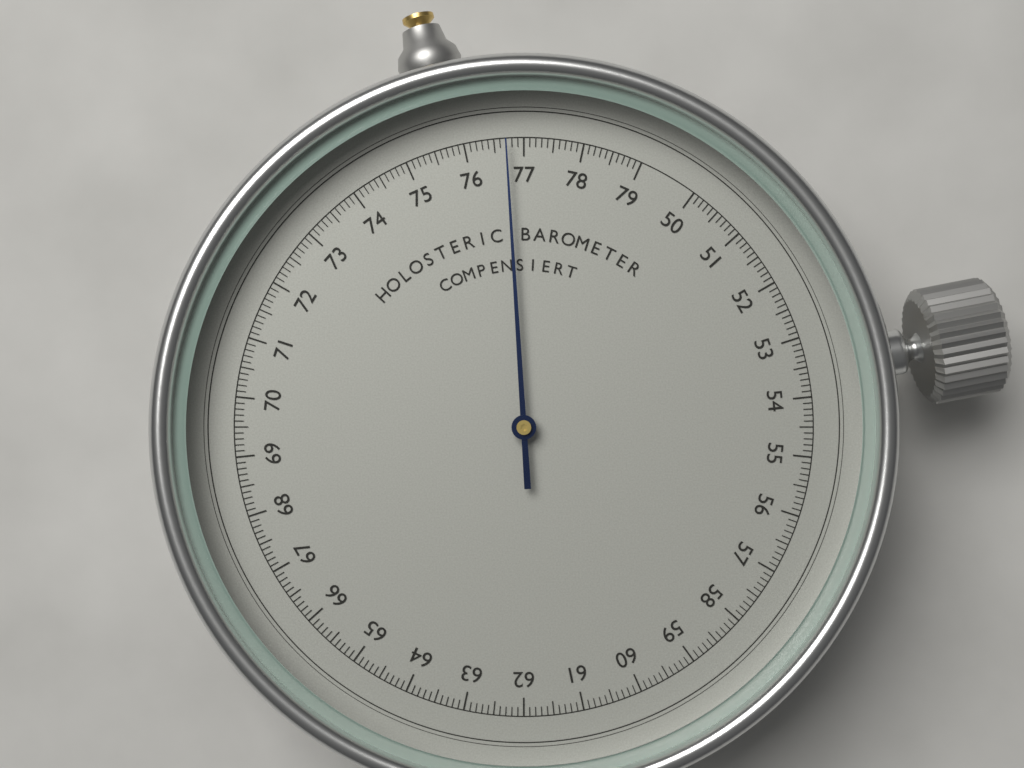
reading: 76.7 (no unit)
